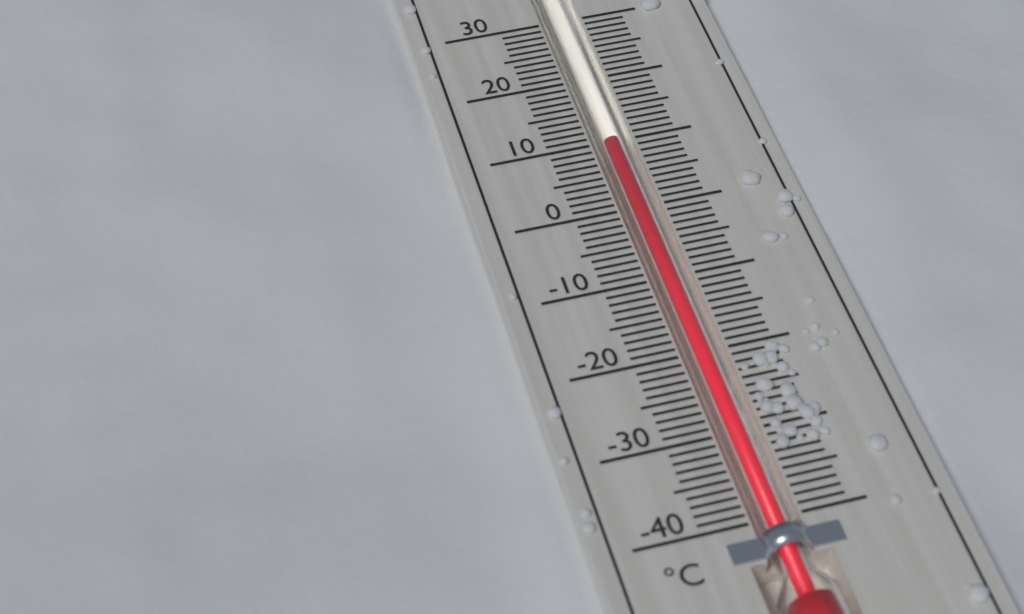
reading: 10 °C
